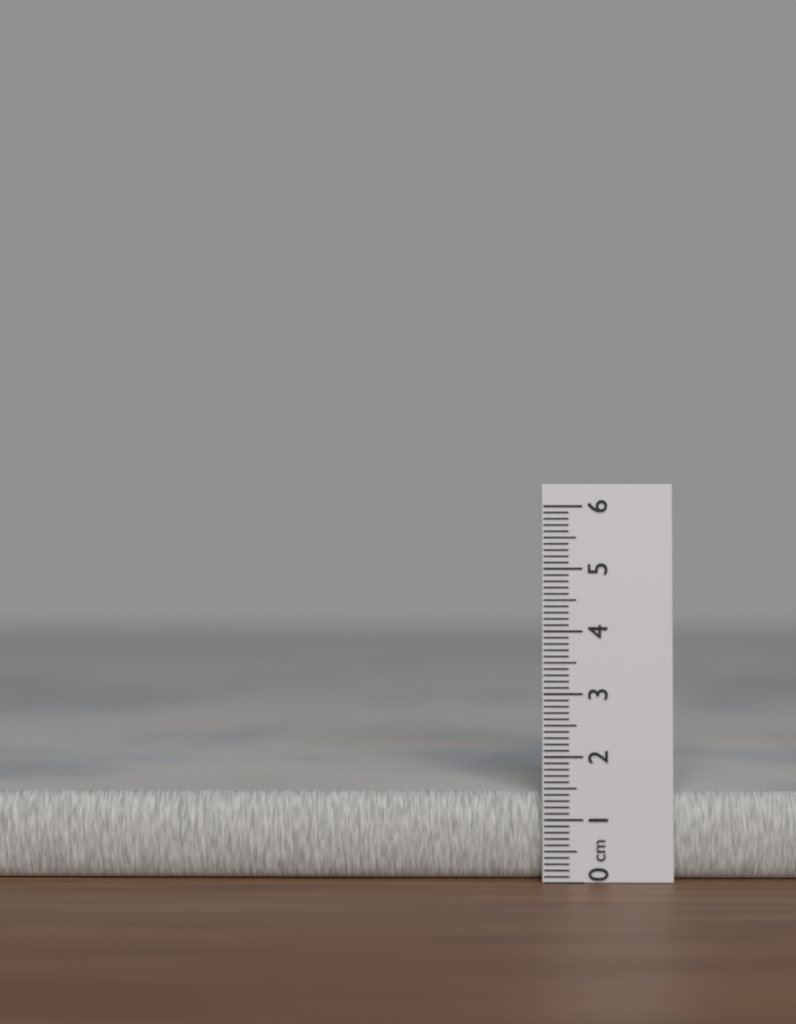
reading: 1.4 cm
